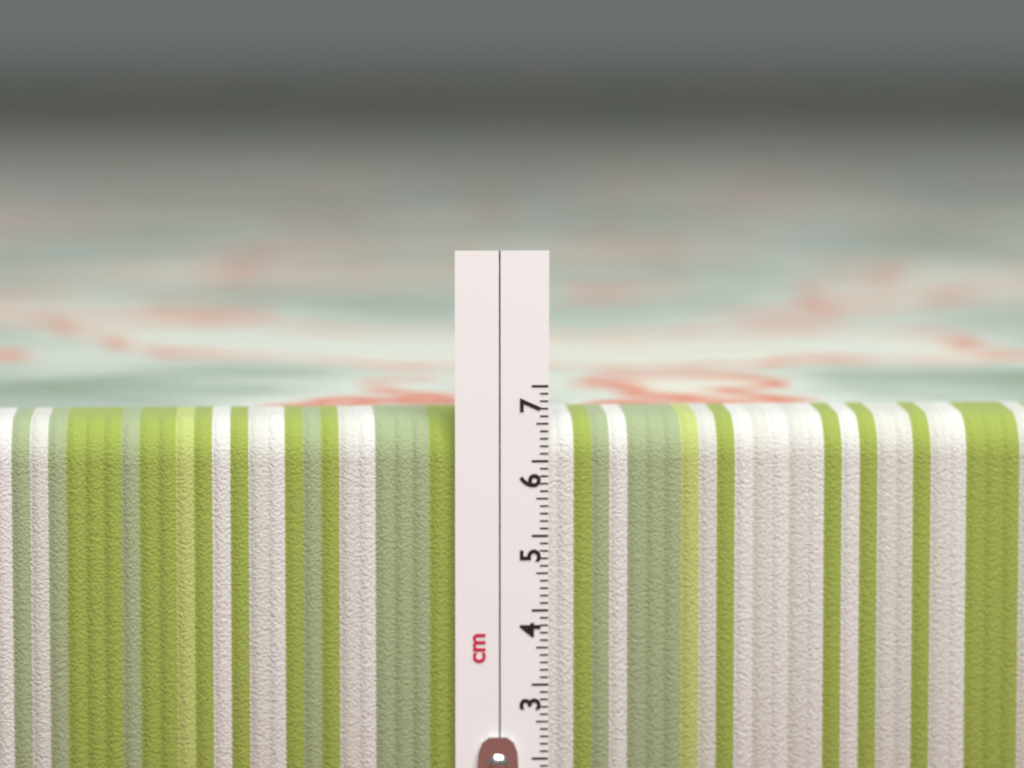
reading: 6.6 cm
